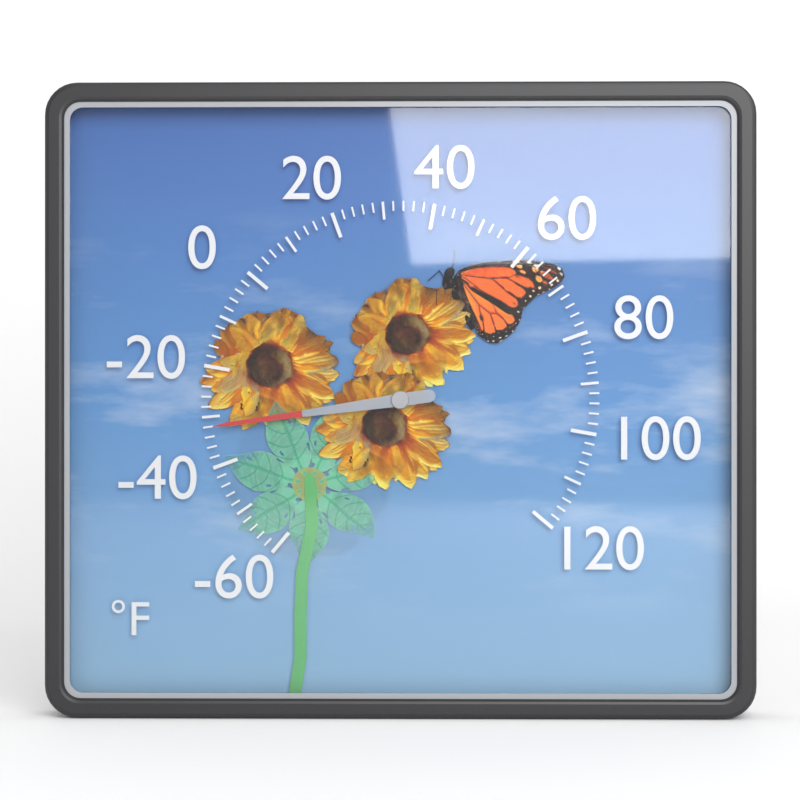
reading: -32 °F
